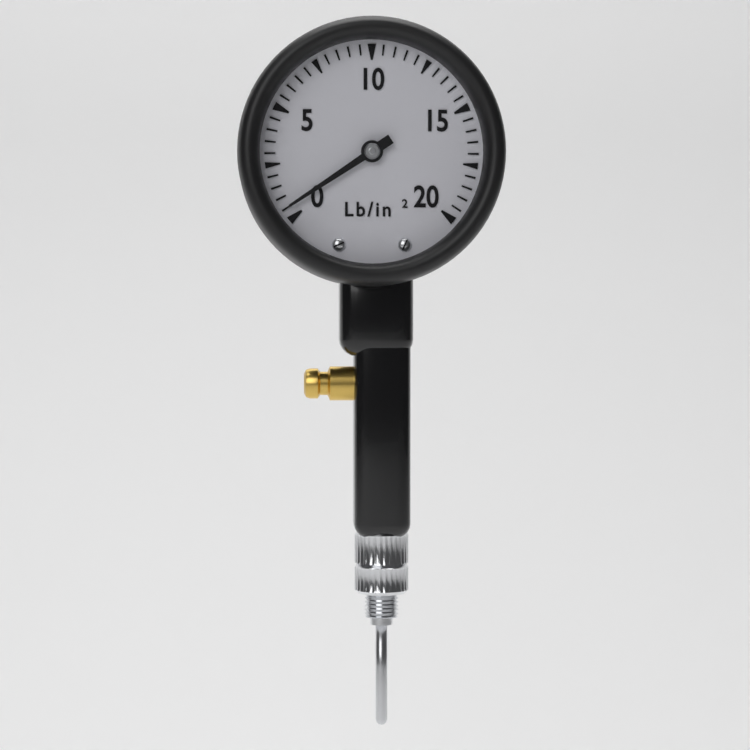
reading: 0.5 lb/in²
